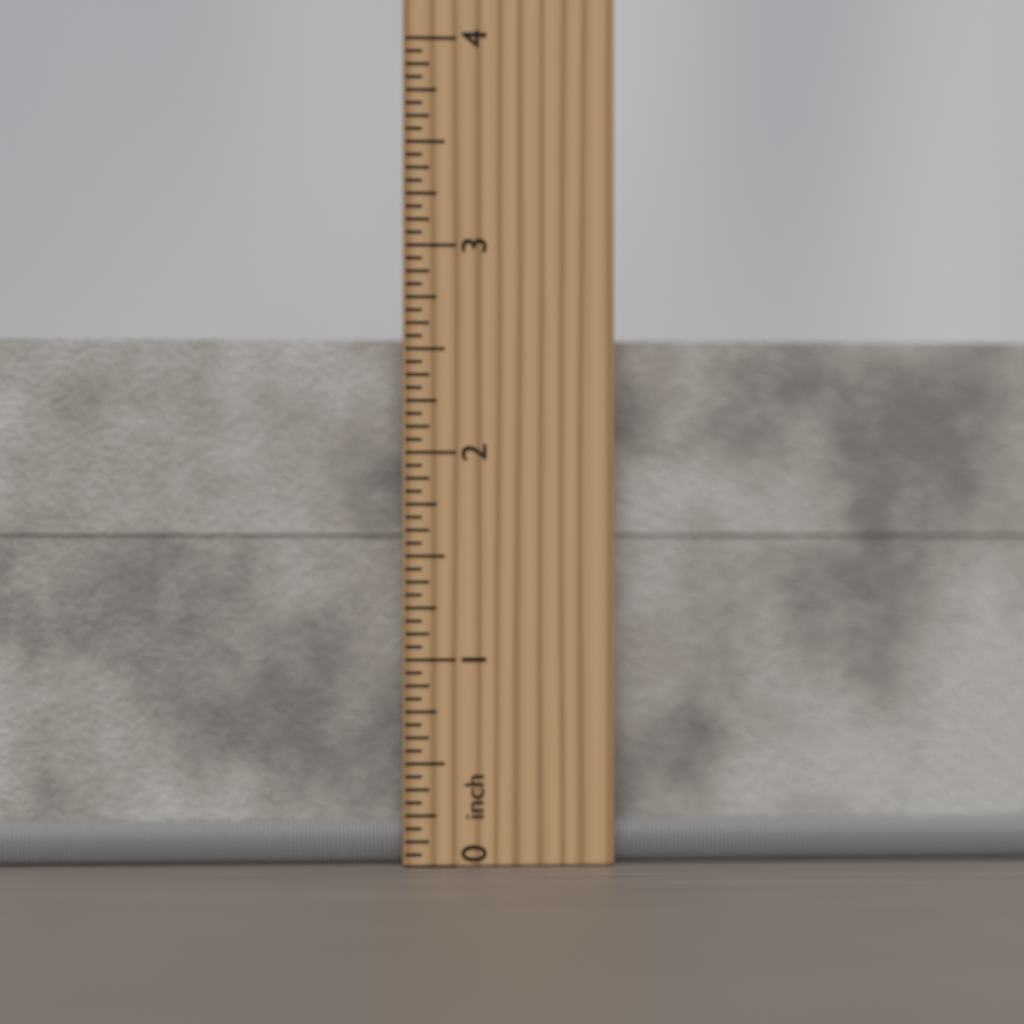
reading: 2.5625 inch
